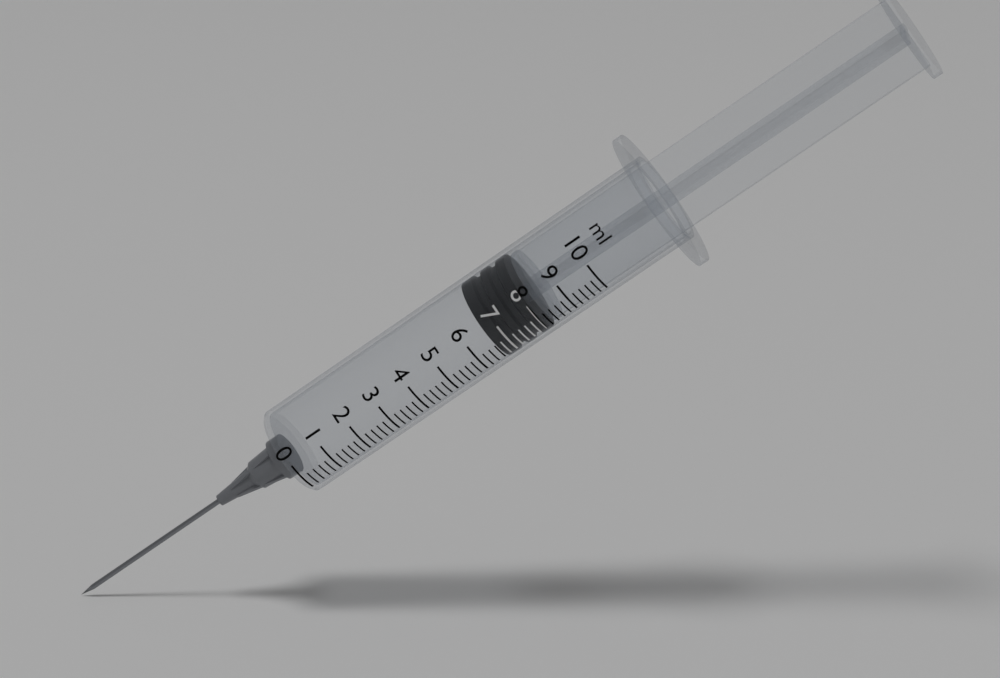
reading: 6.6 ml
